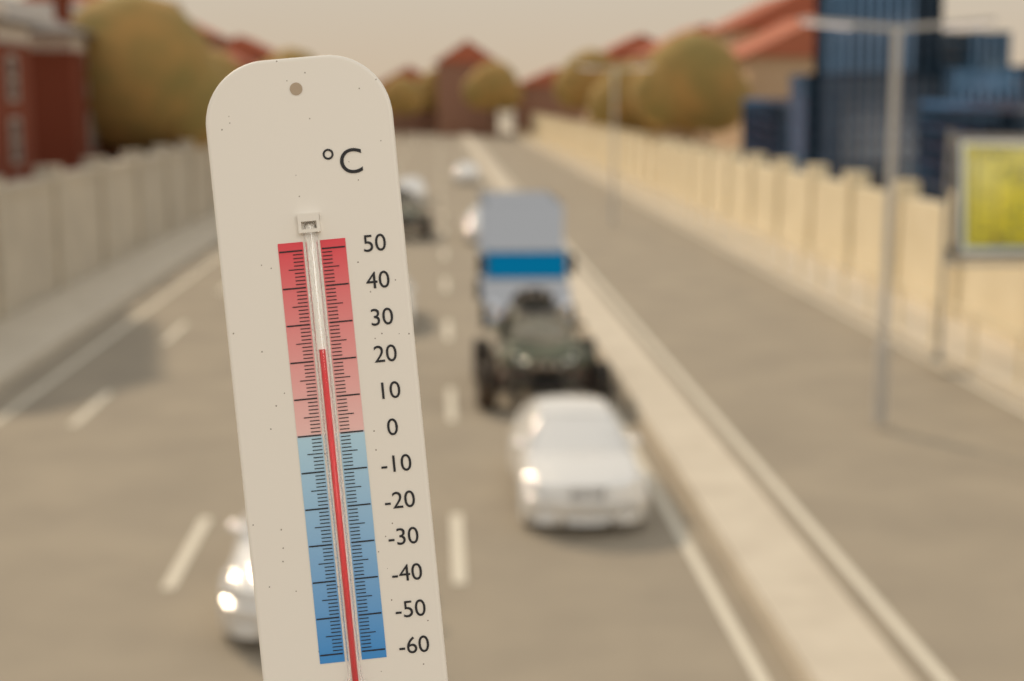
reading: 23 °C
